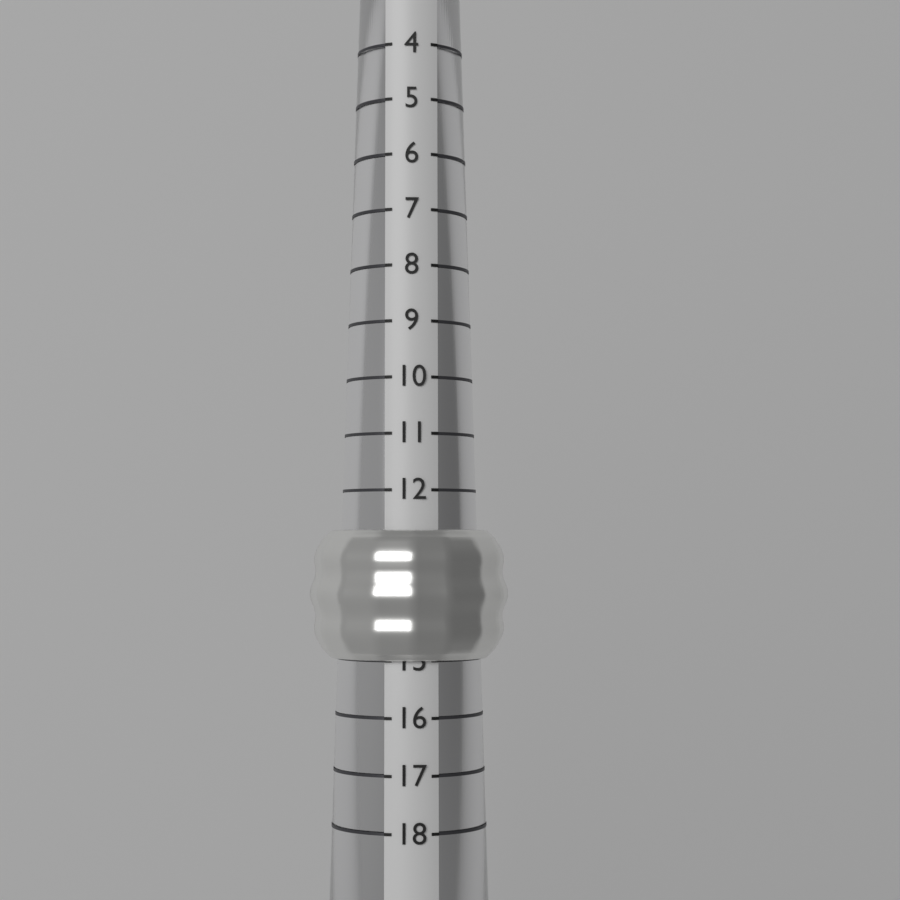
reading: 15 (no unit)
